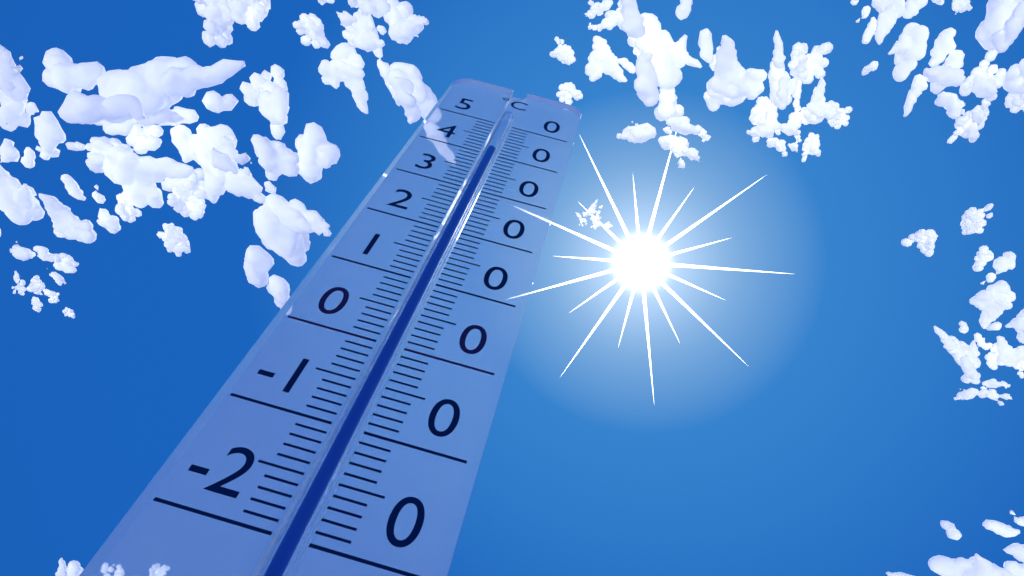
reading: 42 °C
